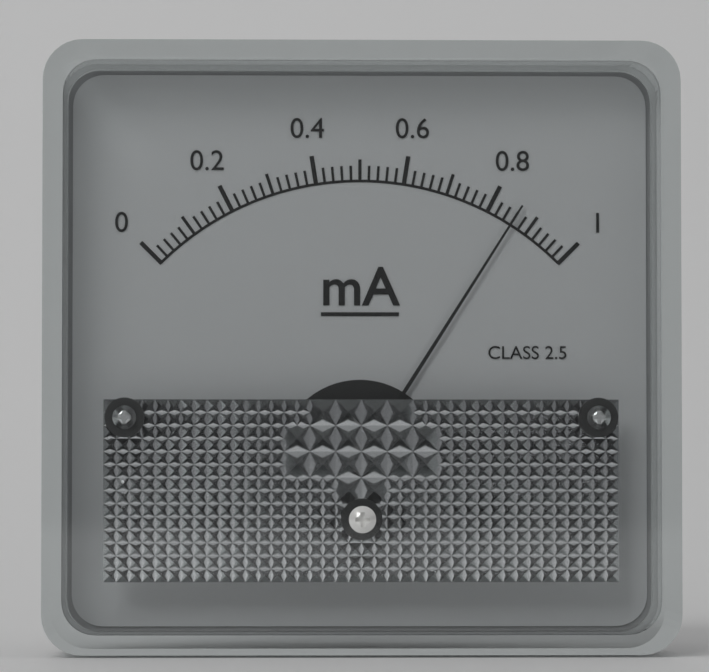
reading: 0.86 mA
